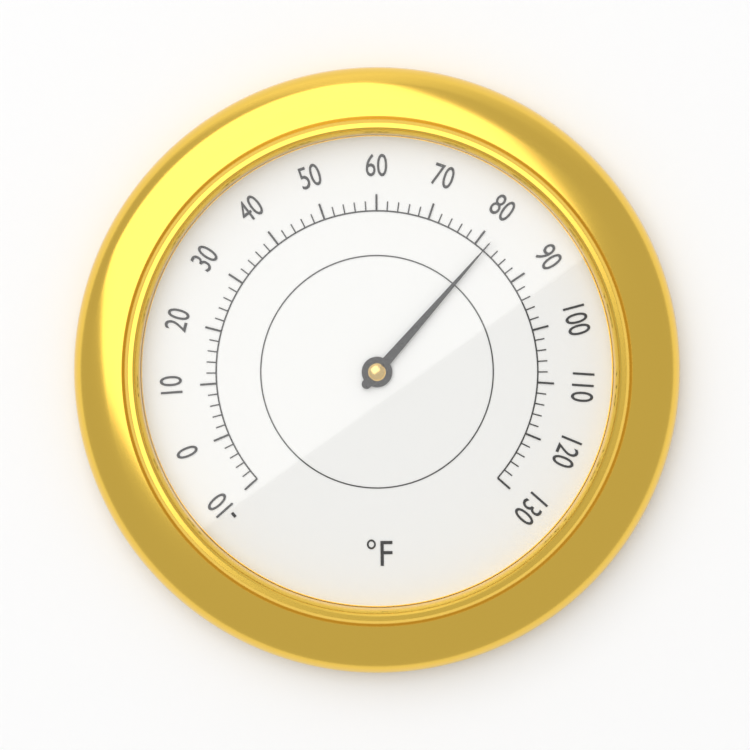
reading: 82 °F
